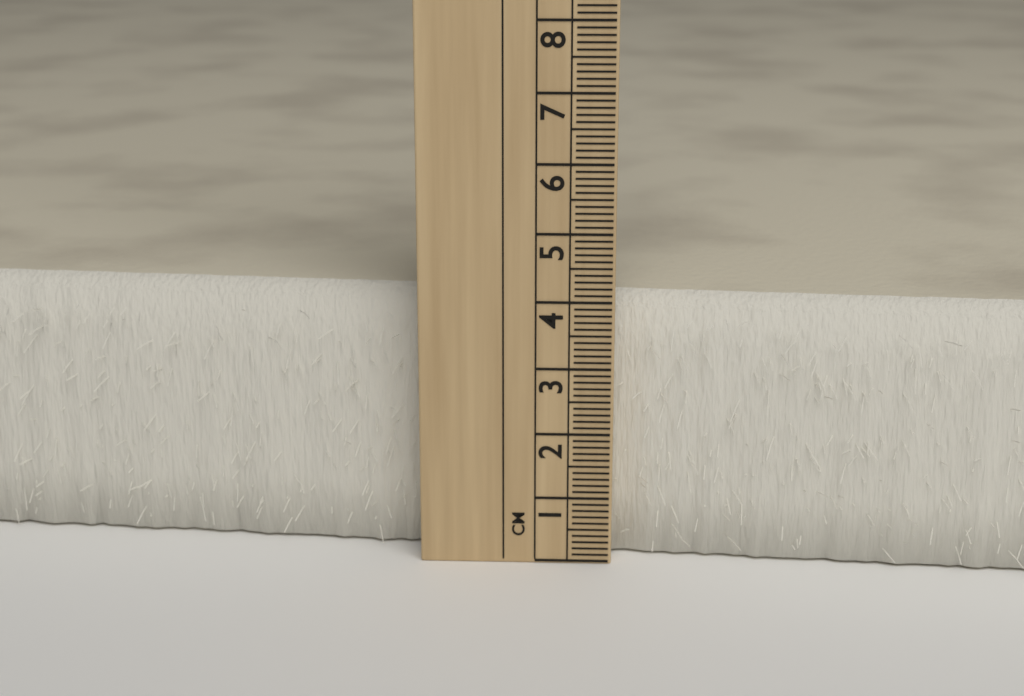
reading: 4.0 cm
